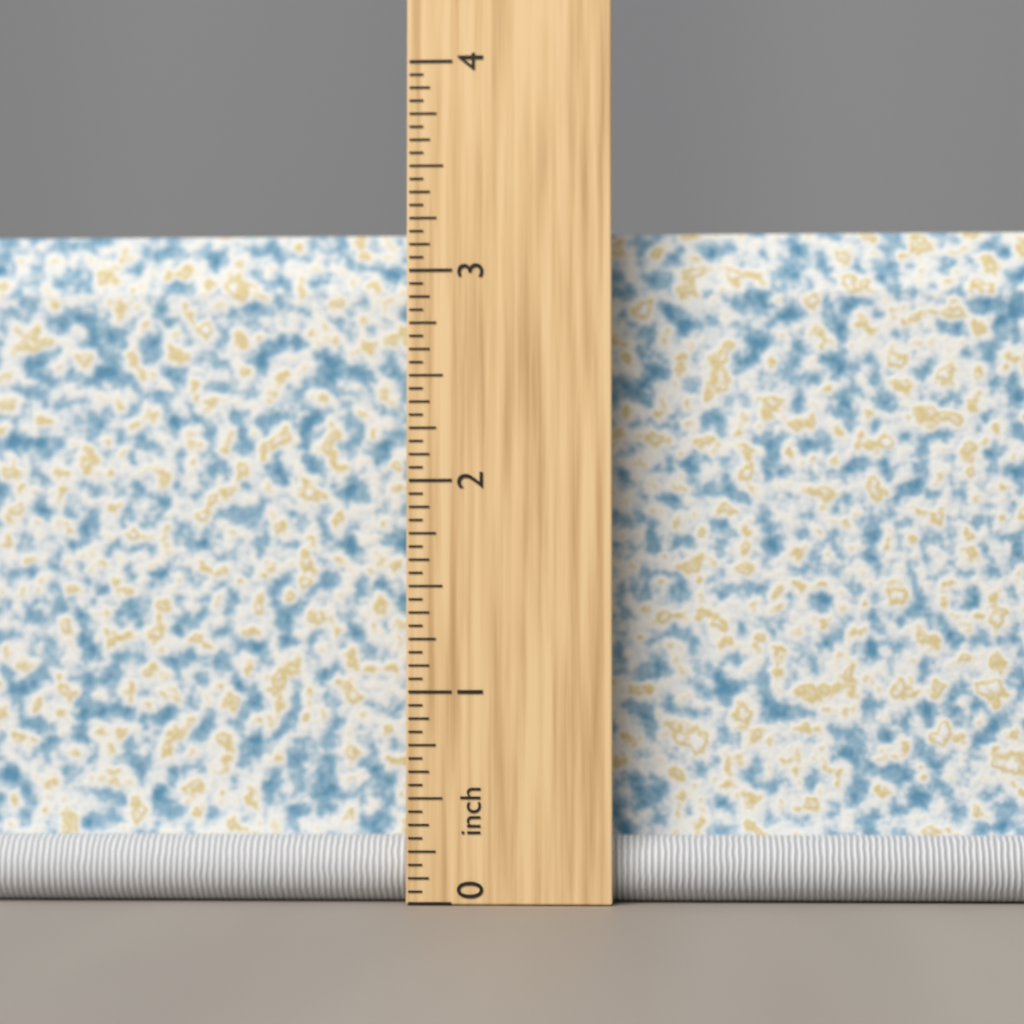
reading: 3.2500 inch
